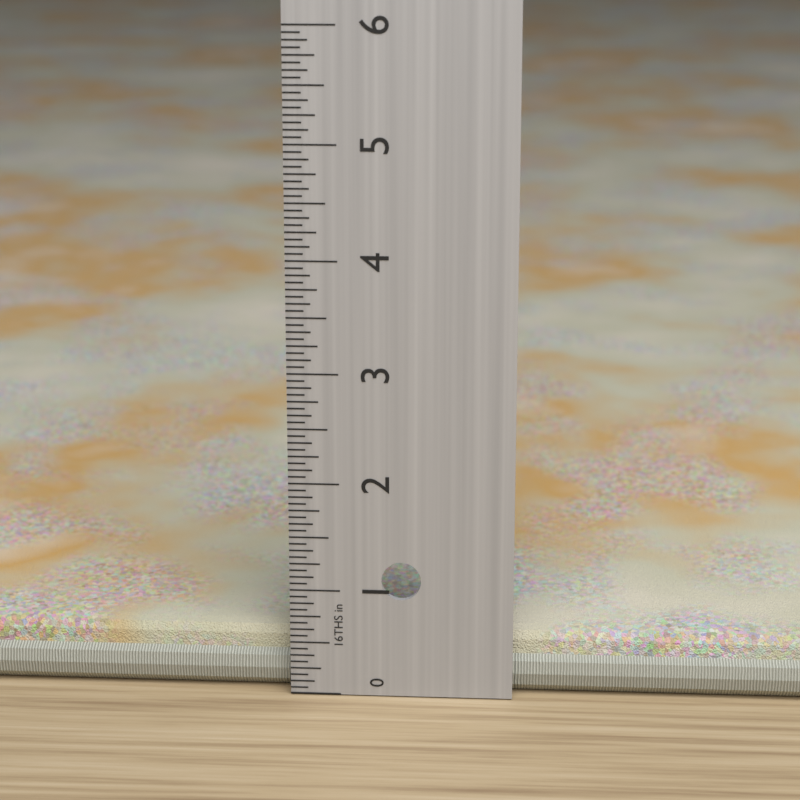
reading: 0.5625 in
